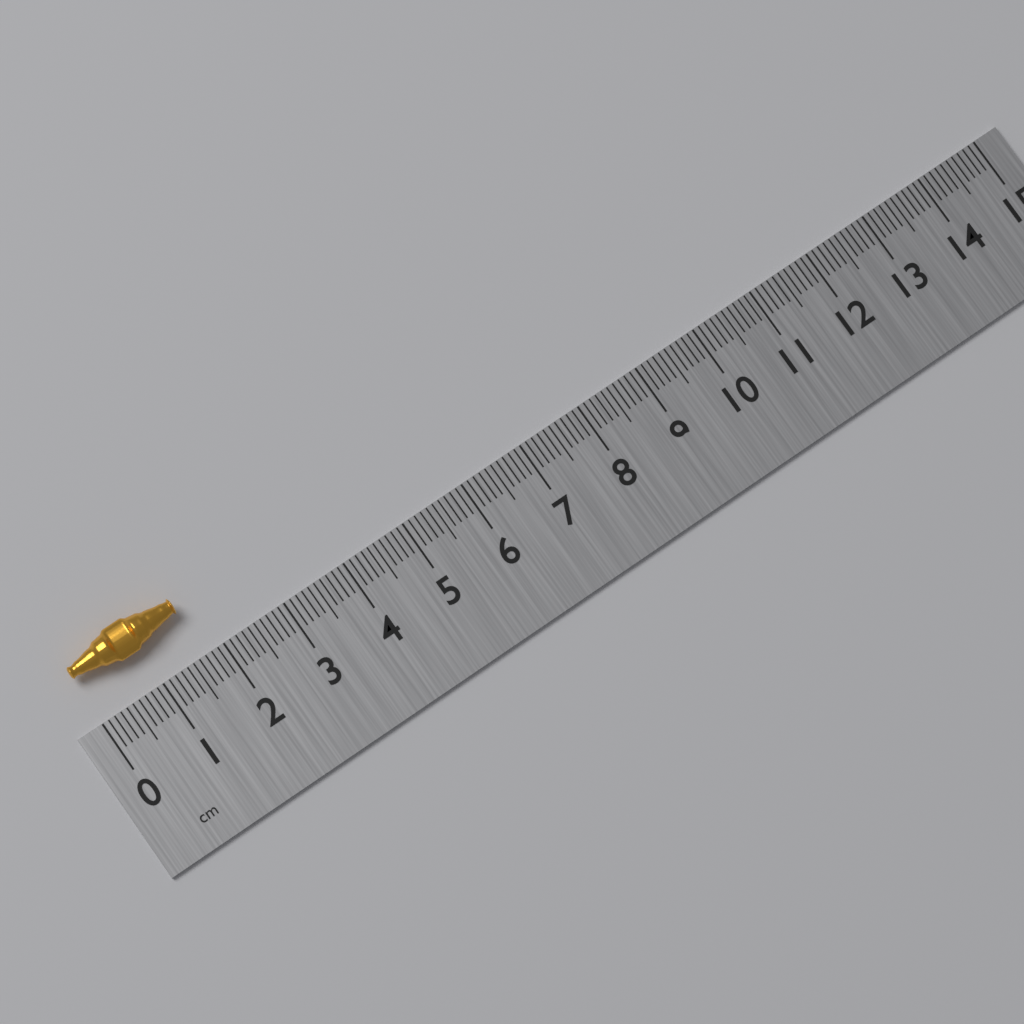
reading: 1.7 cm
